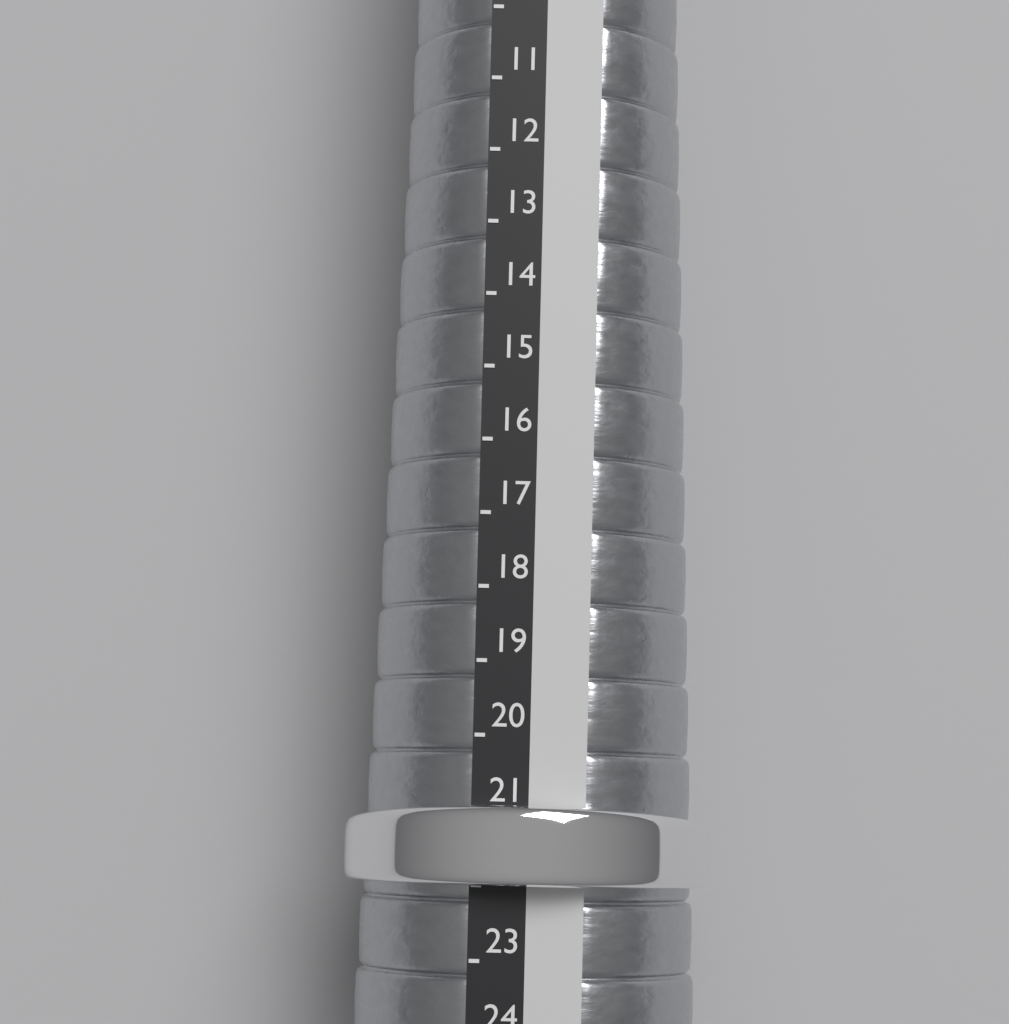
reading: 22 (no unit)
